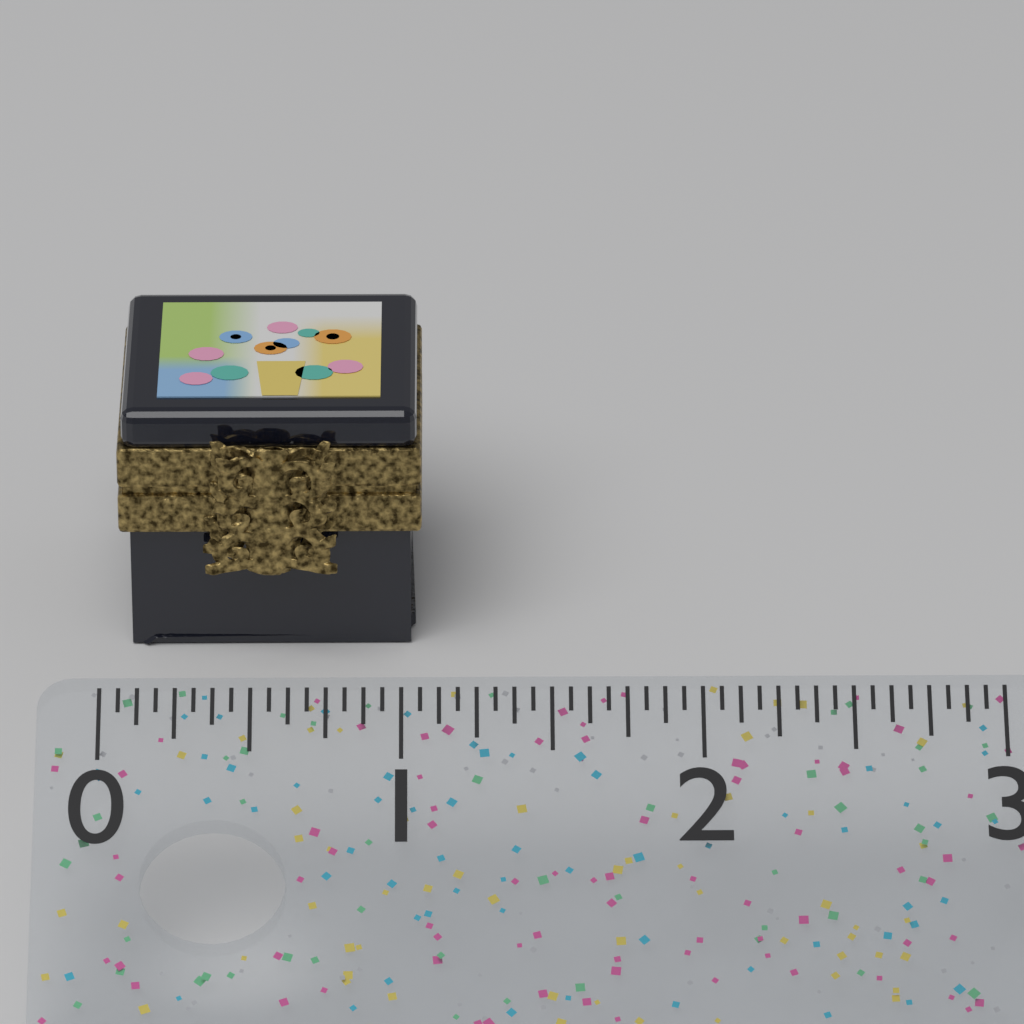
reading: 1.0625 (no unit)
